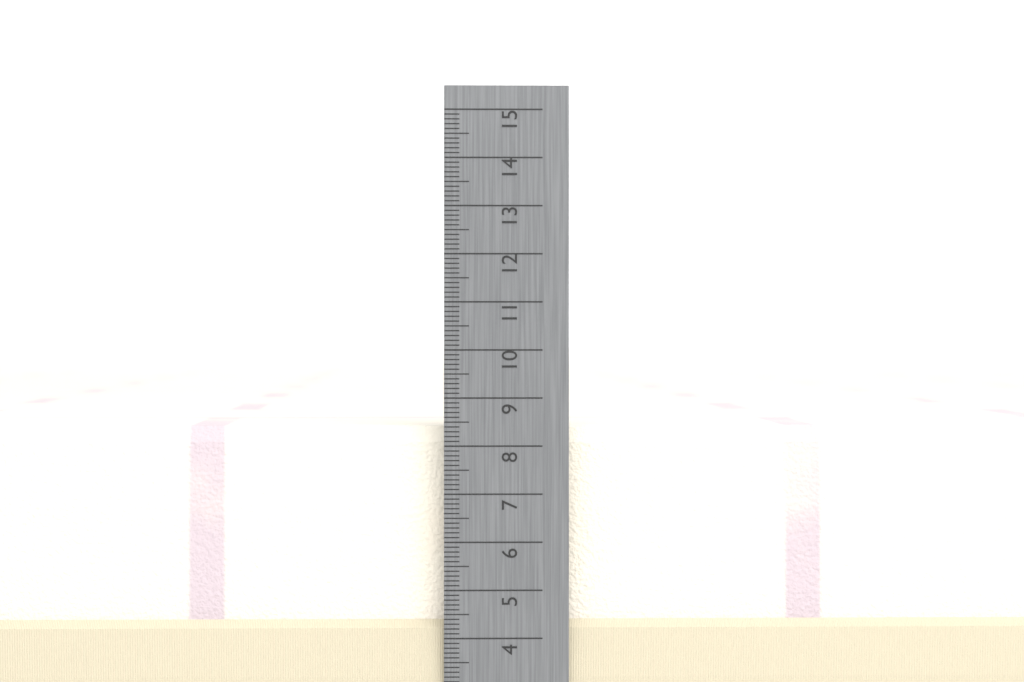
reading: 8.4 cm
